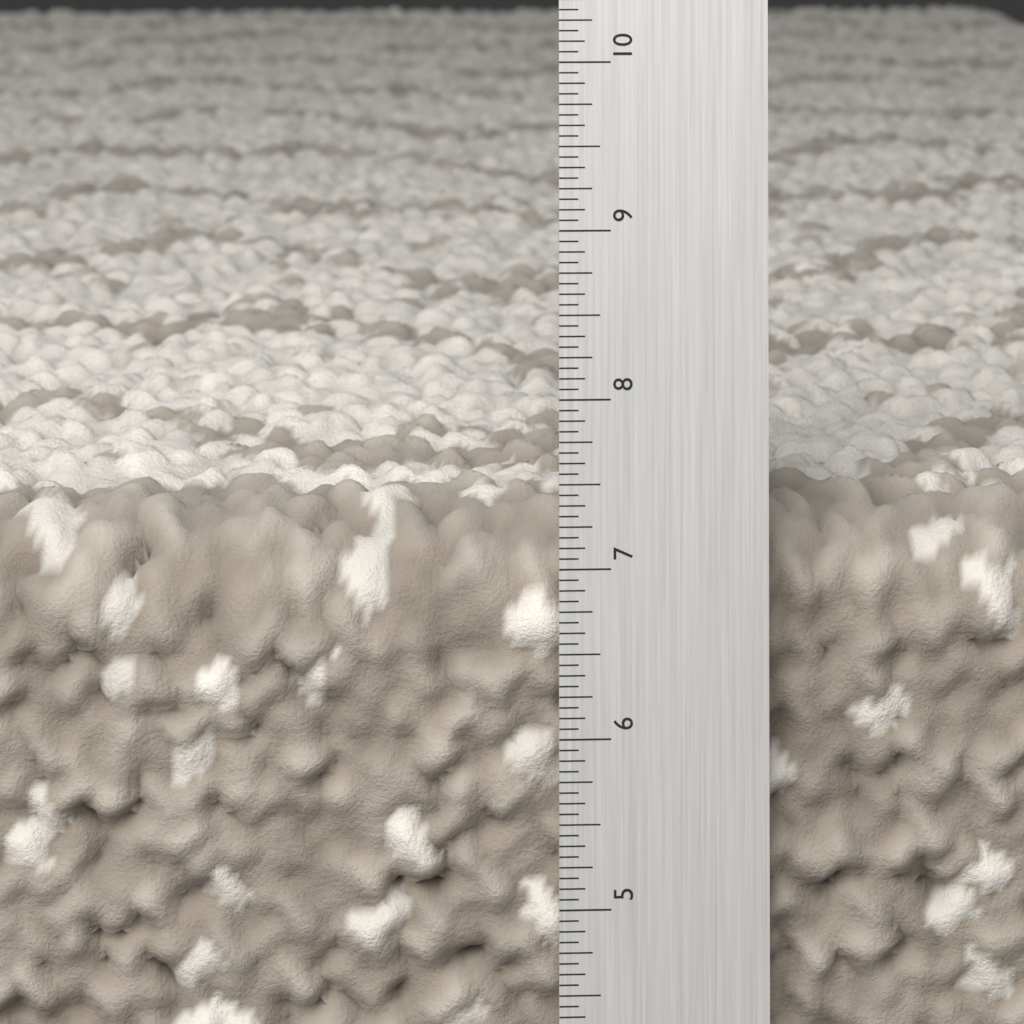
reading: 7.3125 in
